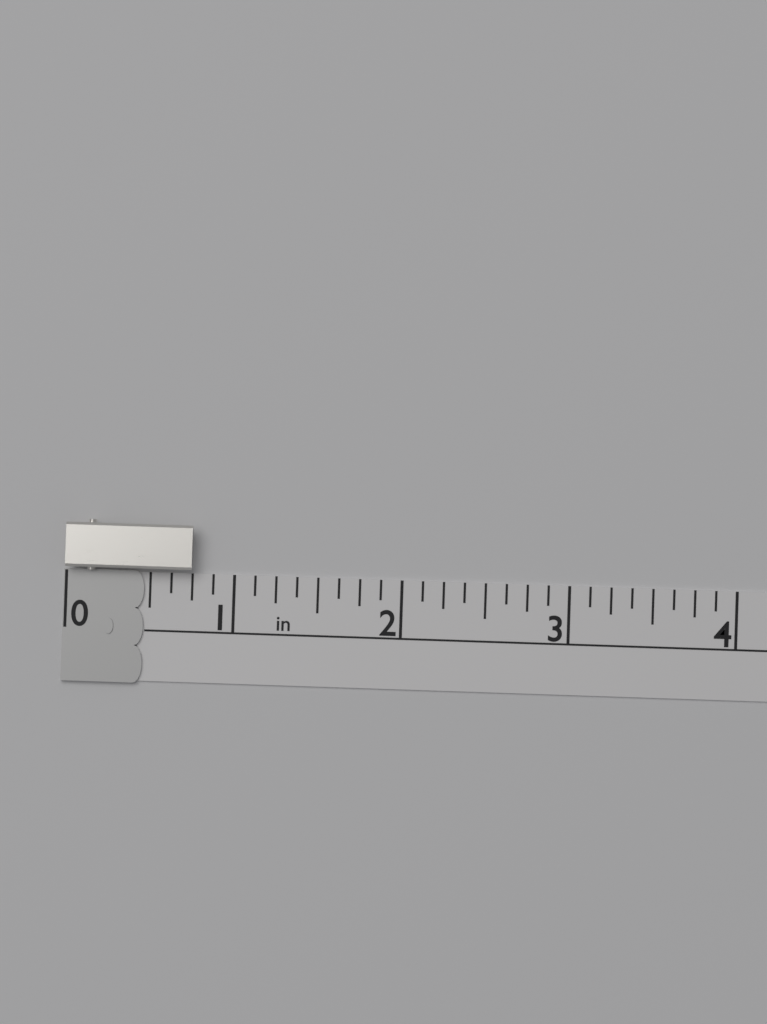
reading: 0.750 in
